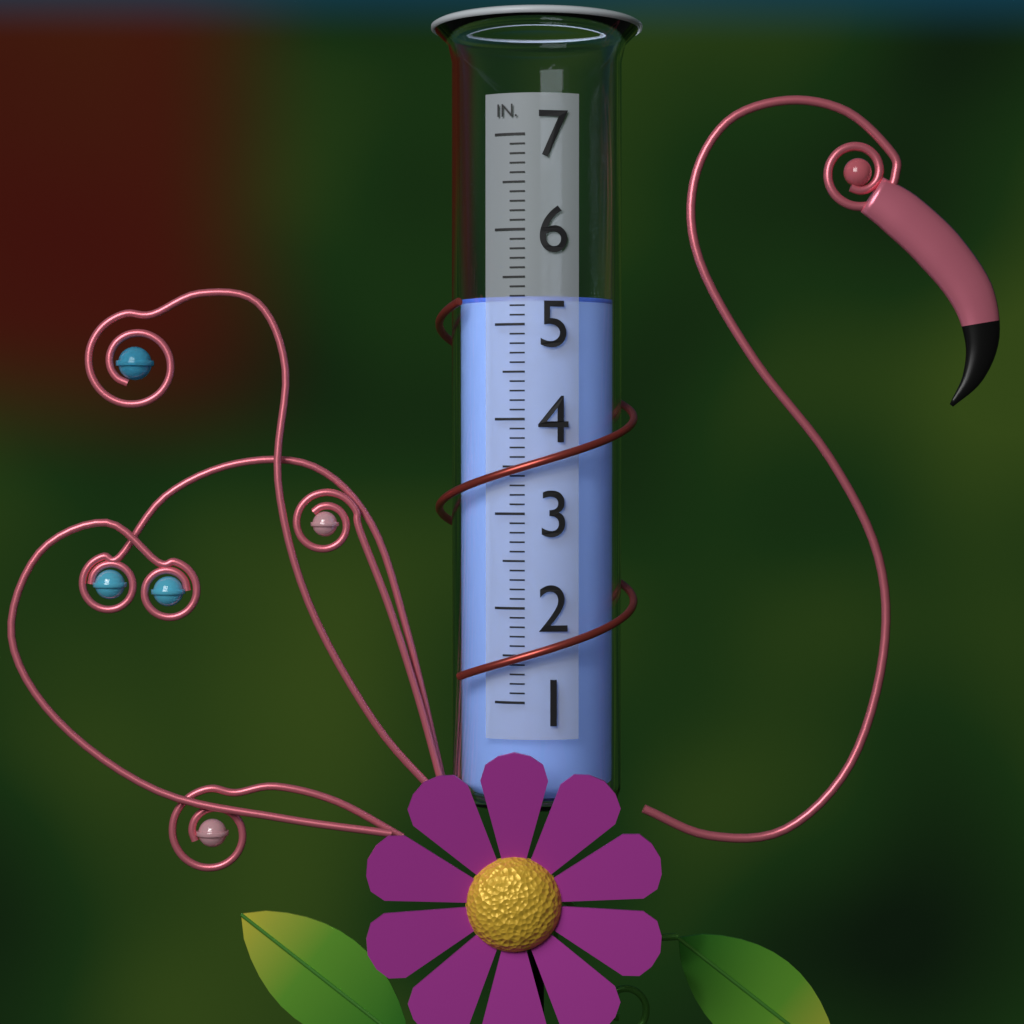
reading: 5.3 in
